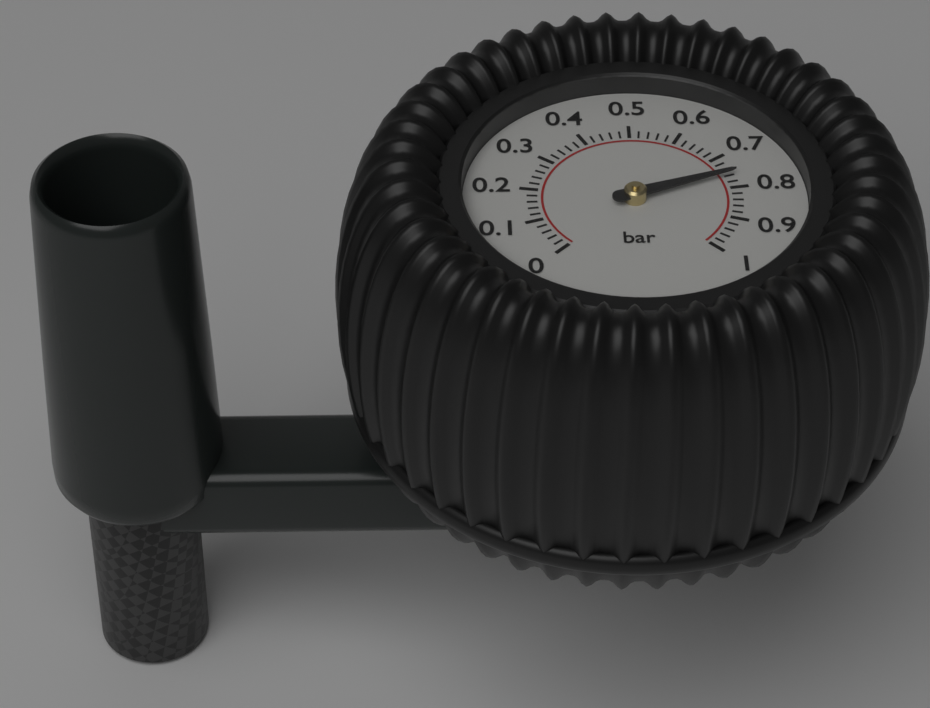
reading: 0.76 bar
